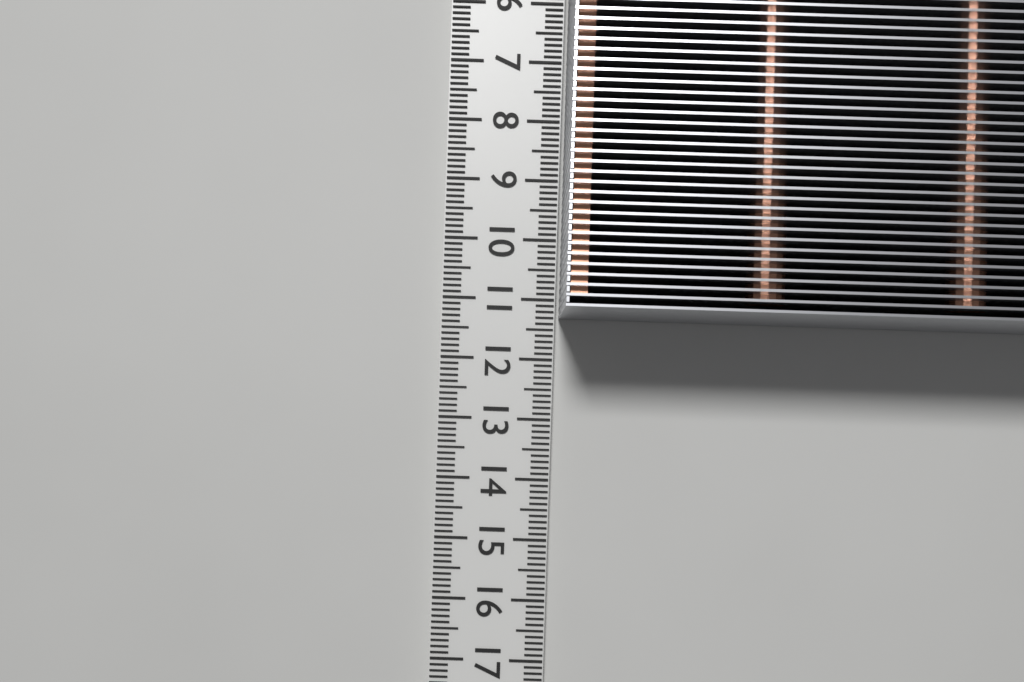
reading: 11.3 cm
